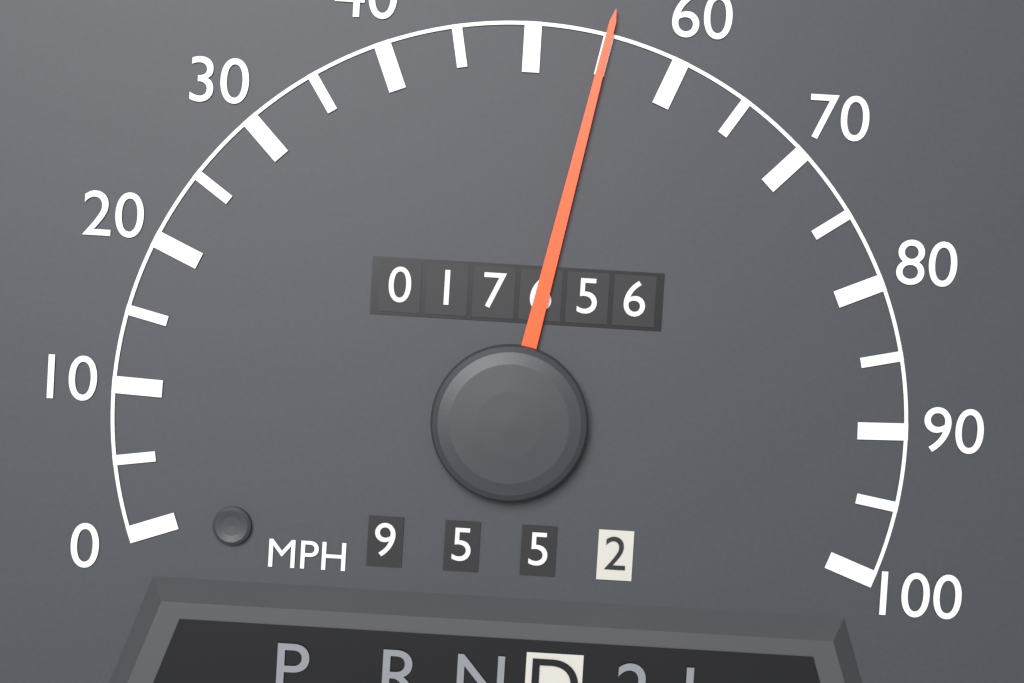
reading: 55 MPH
